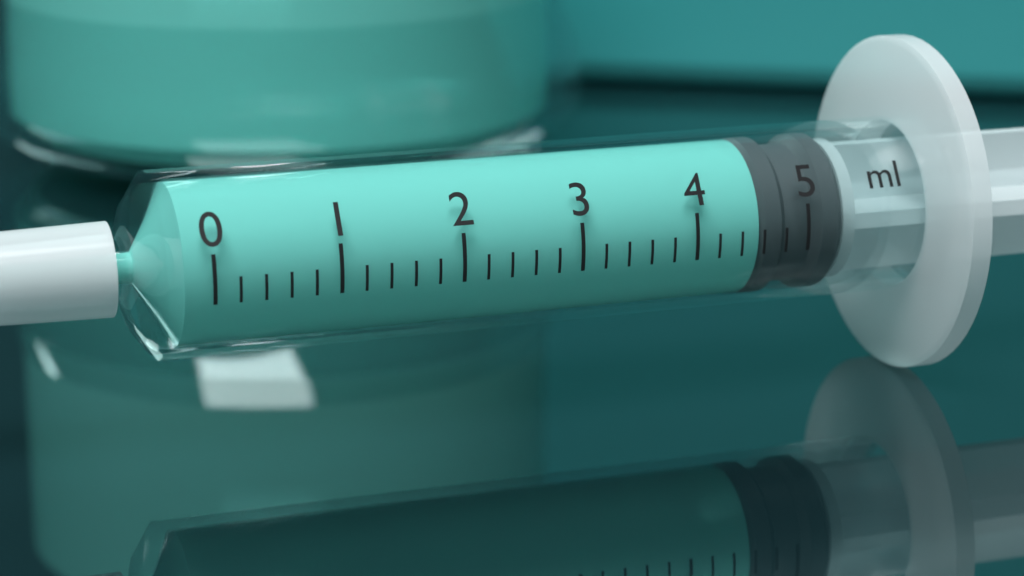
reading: 4.6 ml
